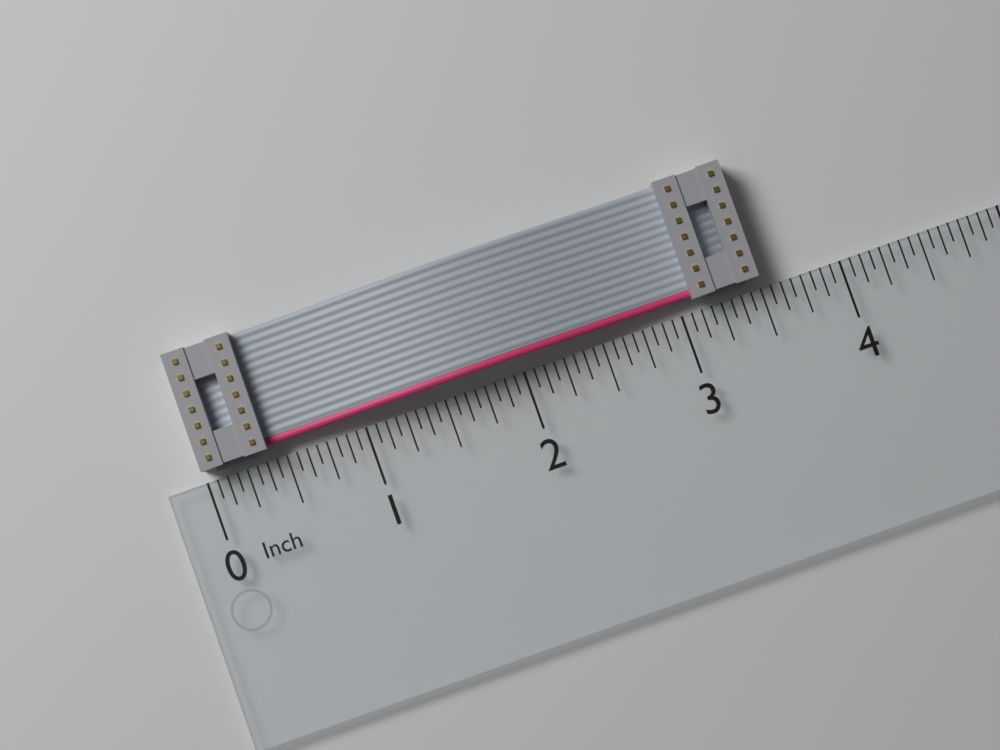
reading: 3.5000 in
